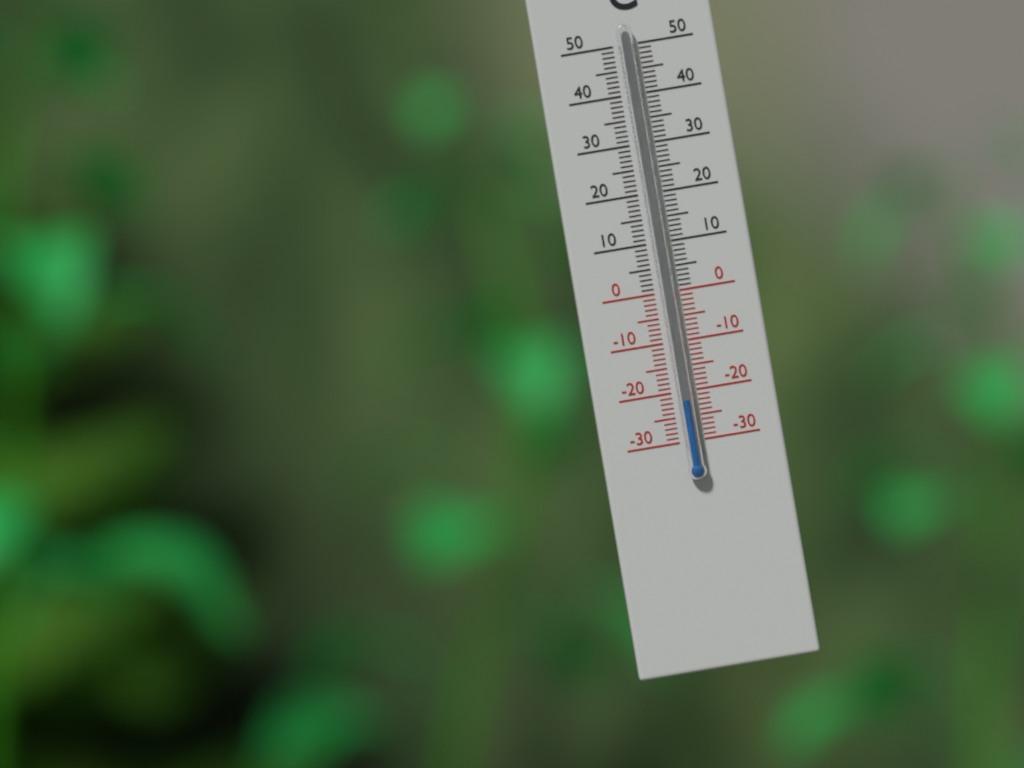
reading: -22 °C
